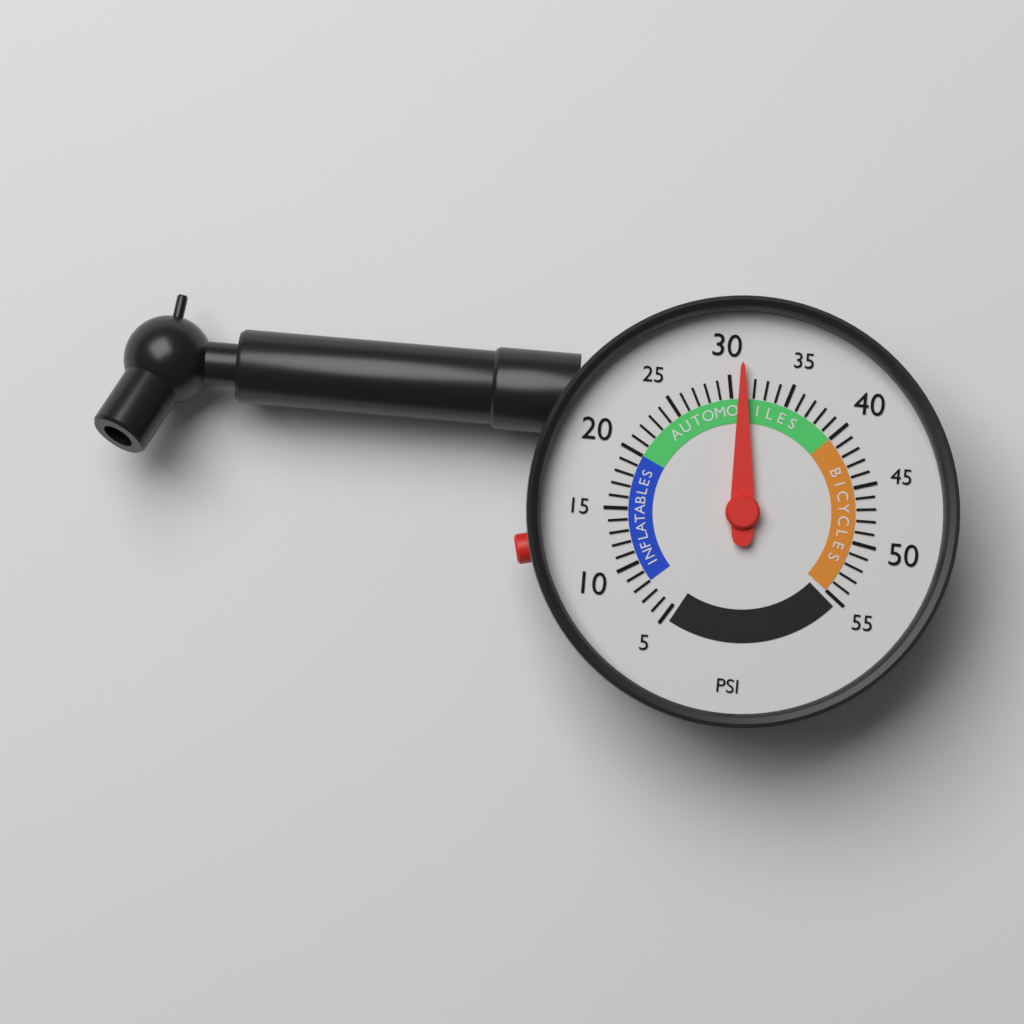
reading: 31 psi
